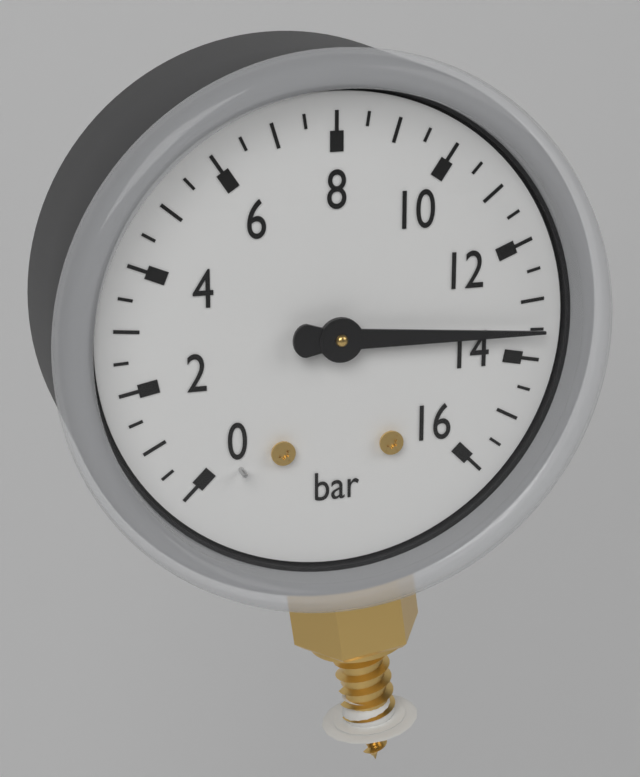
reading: 13.5 bar
